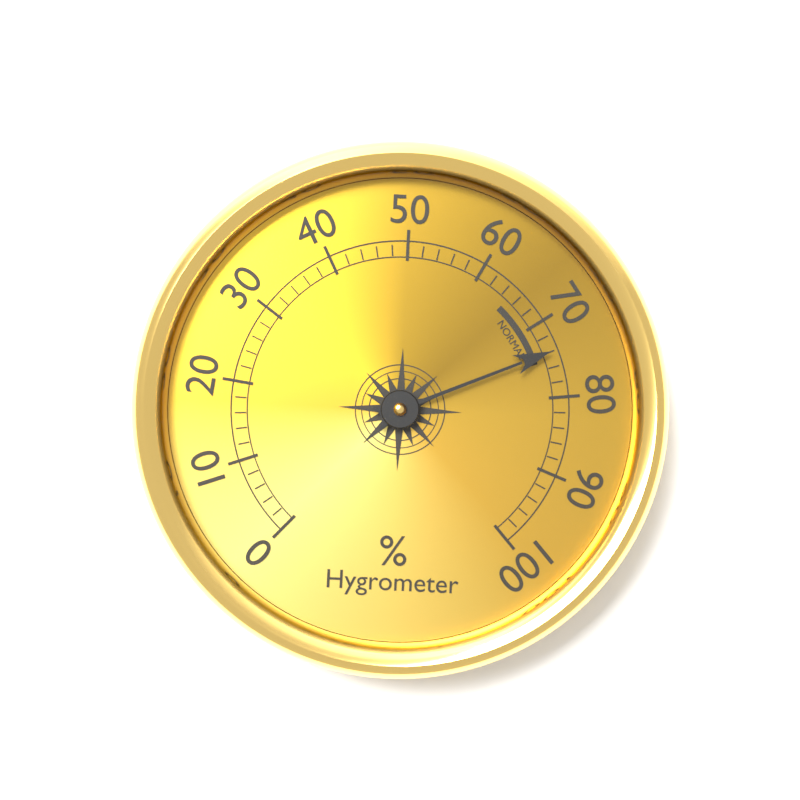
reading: 74 %
